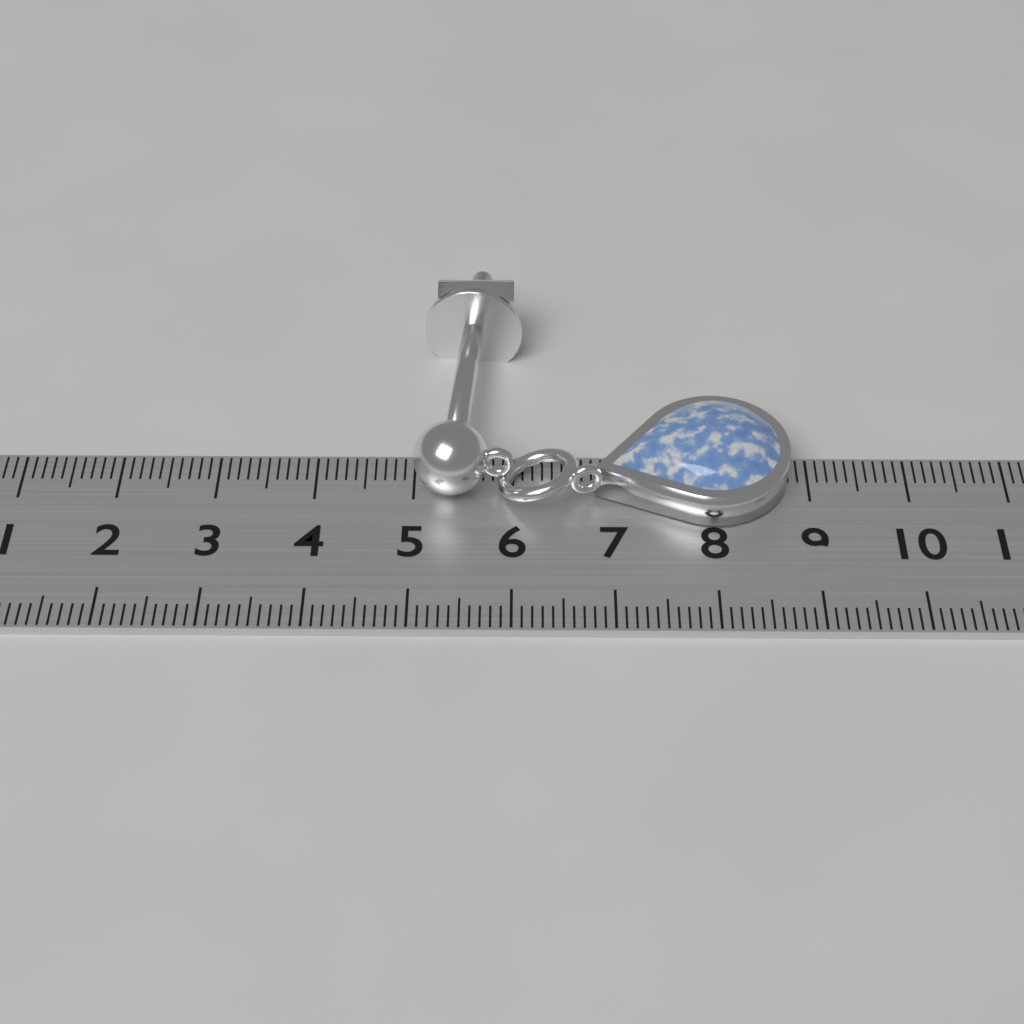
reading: 8.8 cm
